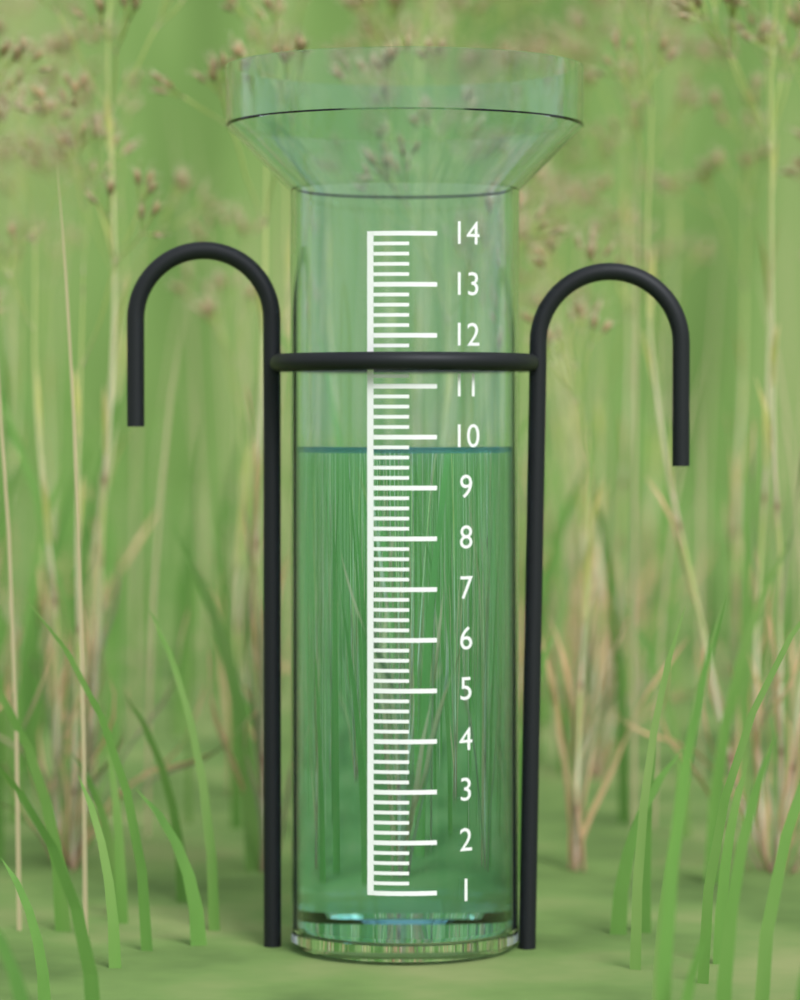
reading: 9.8 (no unit)
